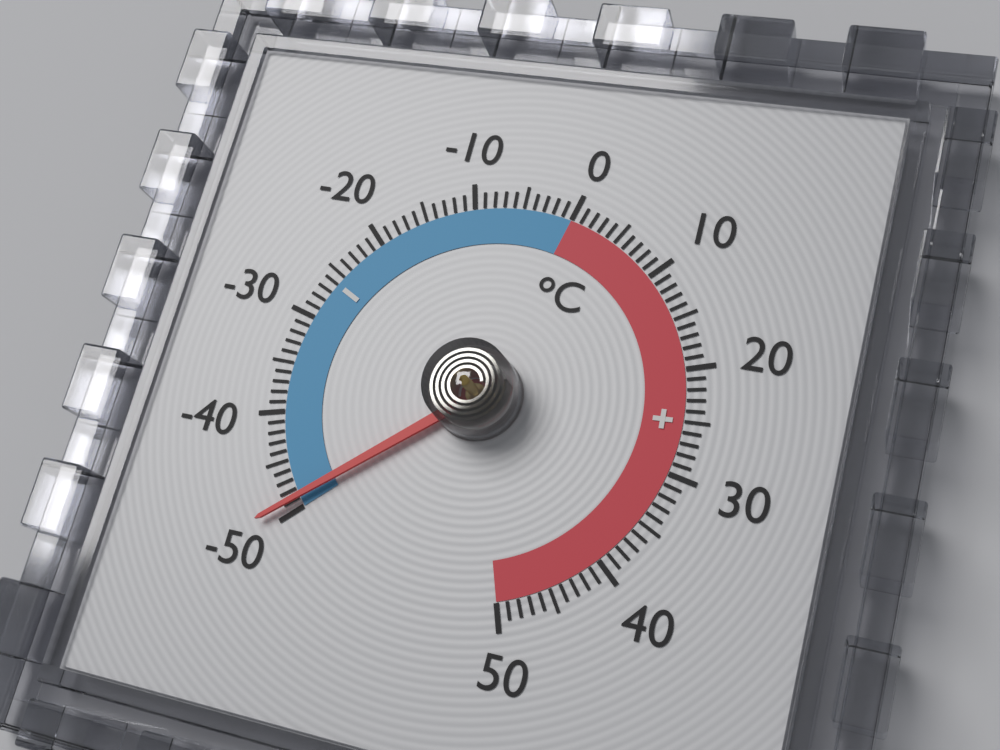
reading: -49 °C
